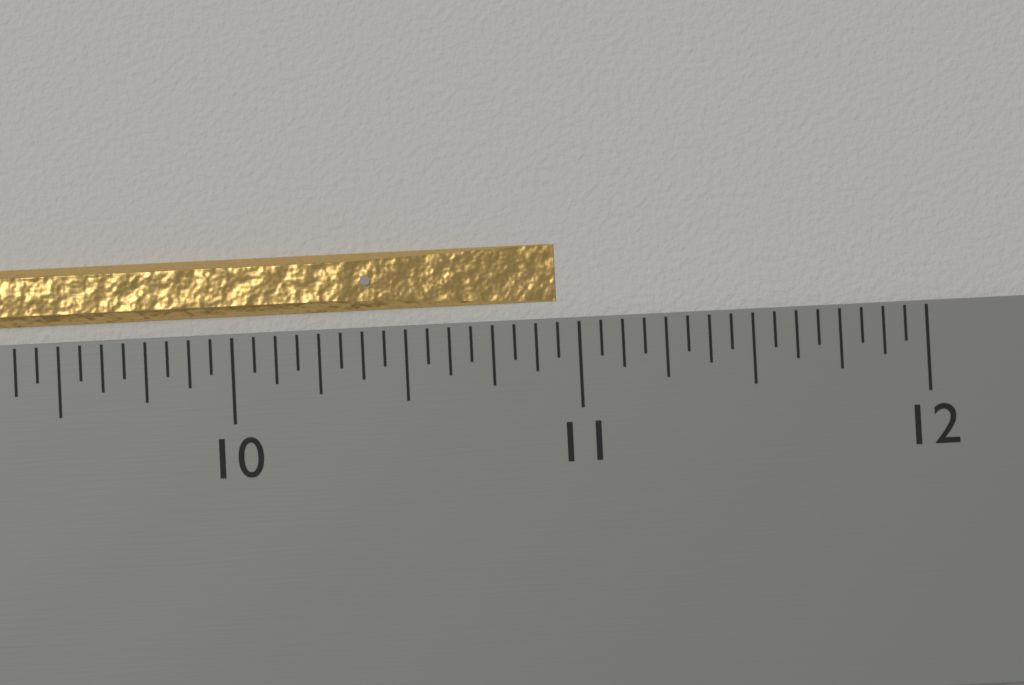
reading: 10.9375 inch
